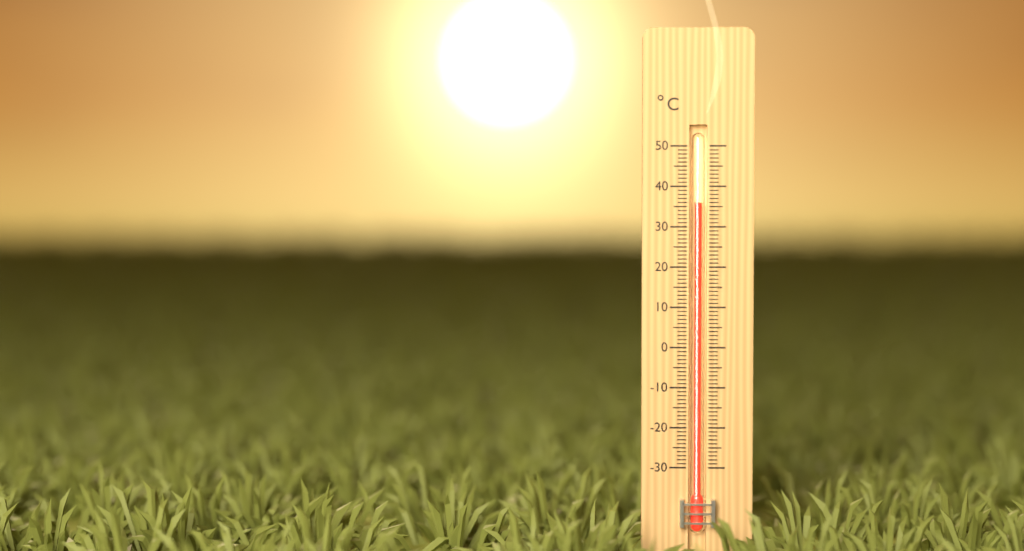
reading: 36 °C
